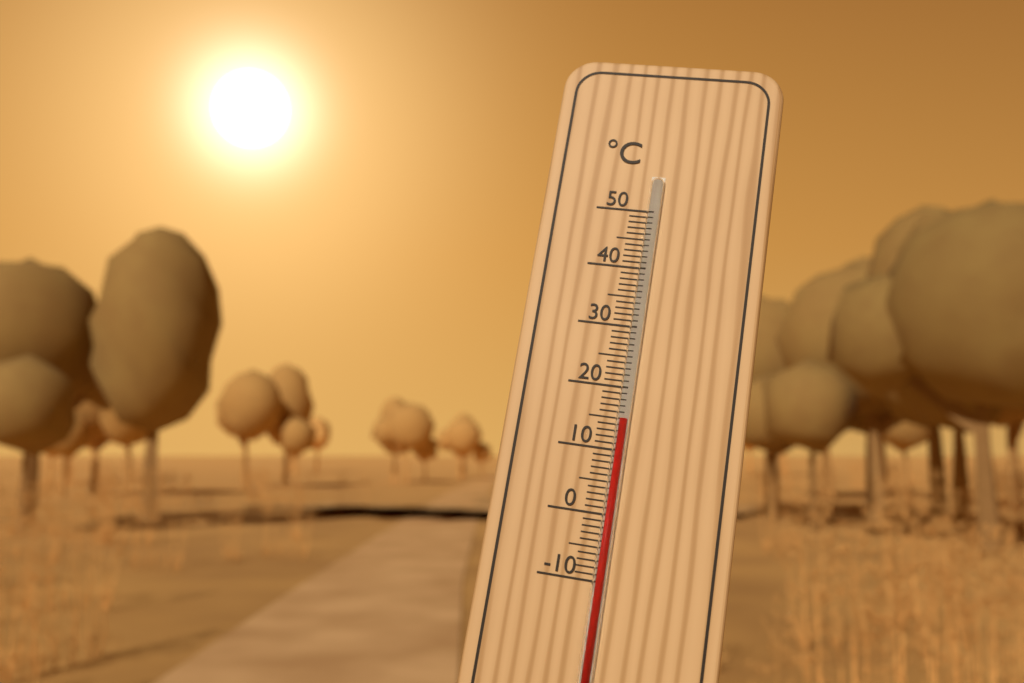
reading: 15 °C
